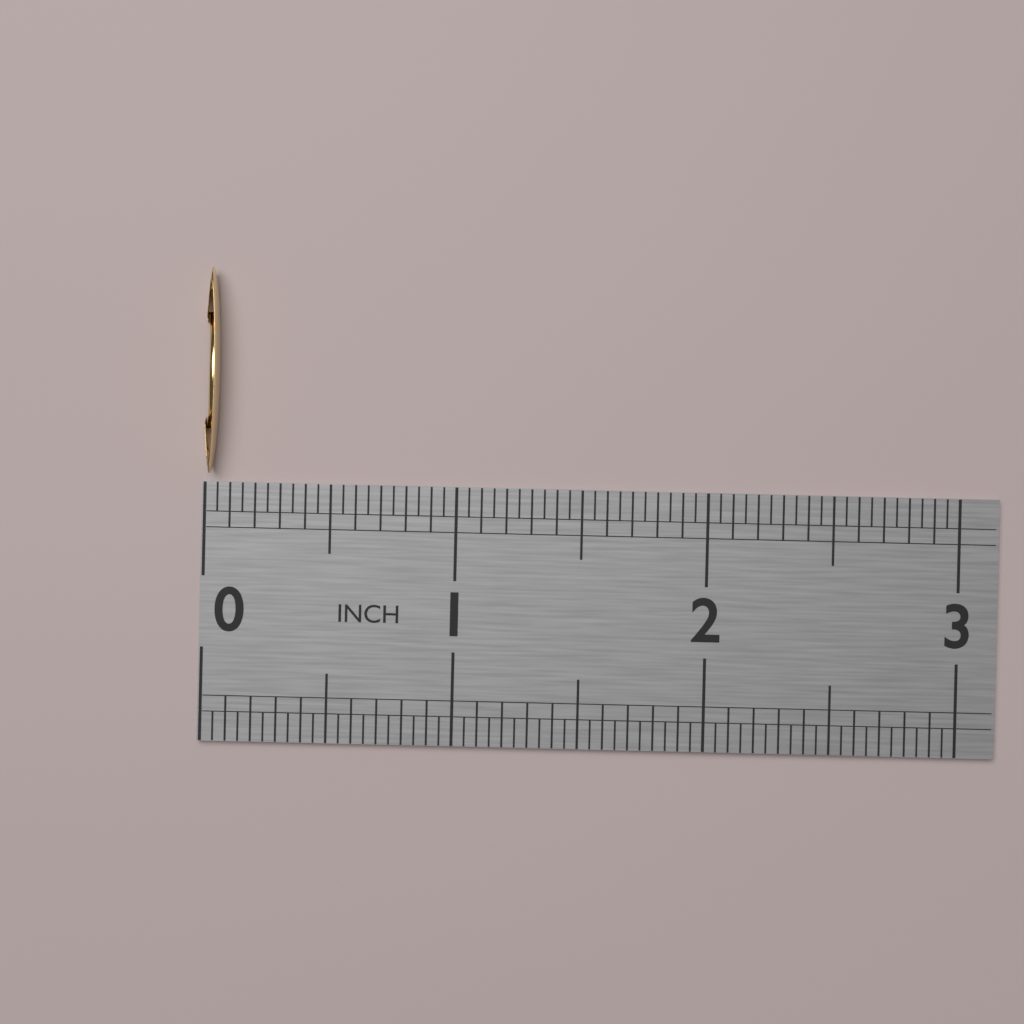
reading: 0.05 in
